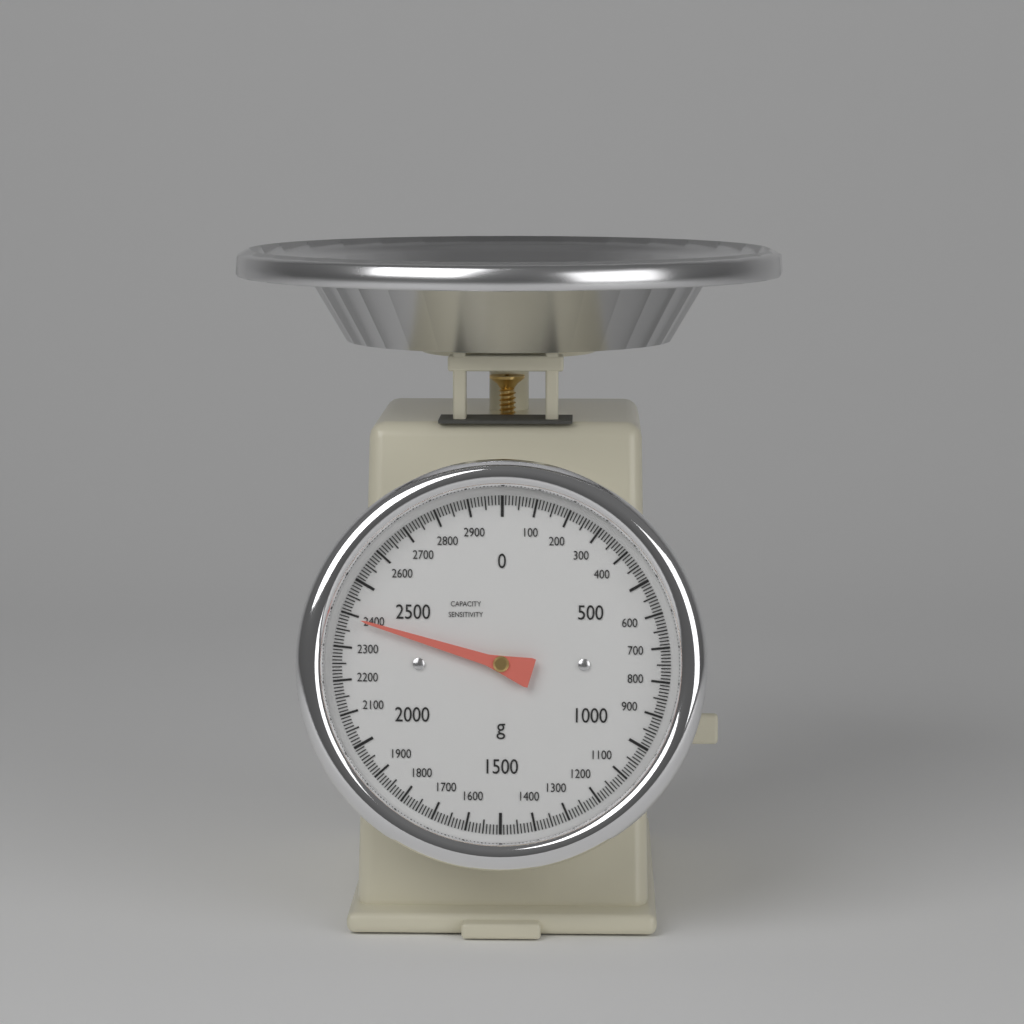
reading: 2390 g
